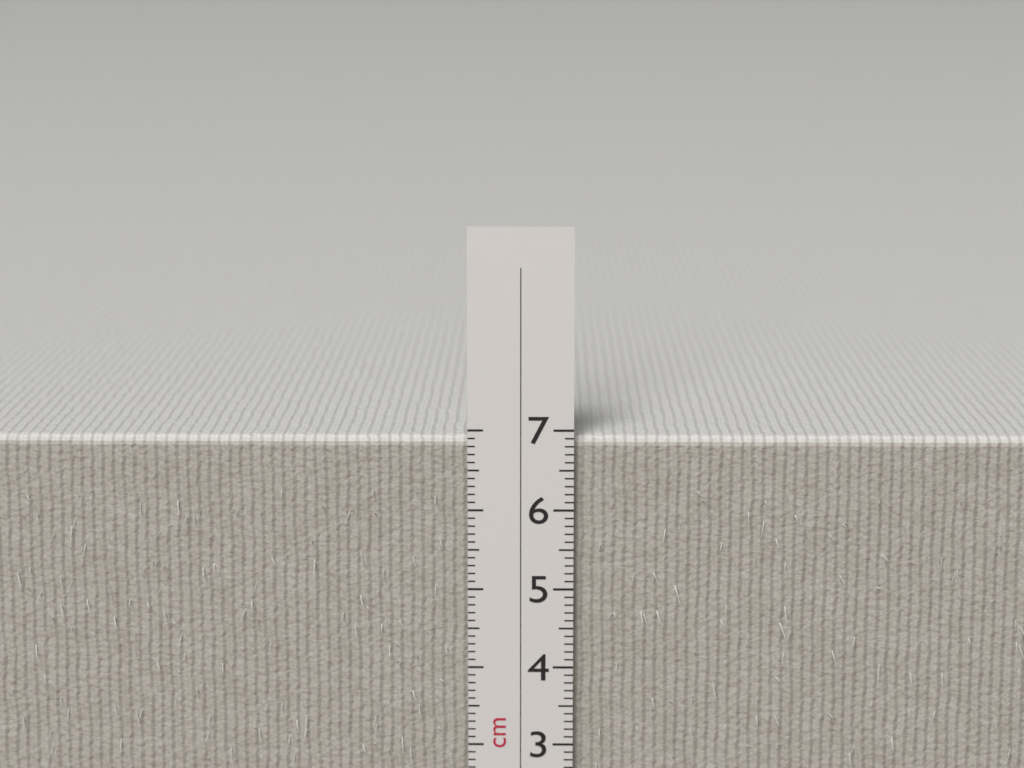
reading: 6.9 cm
